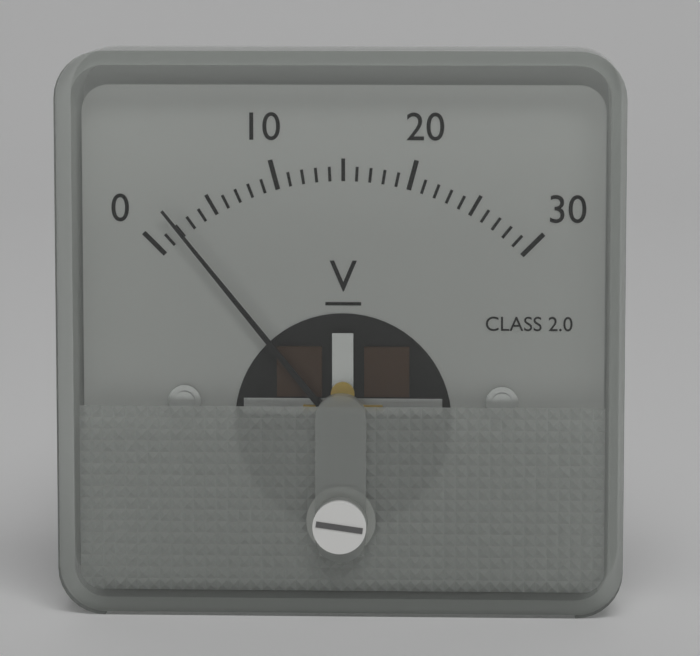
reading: 2 V
